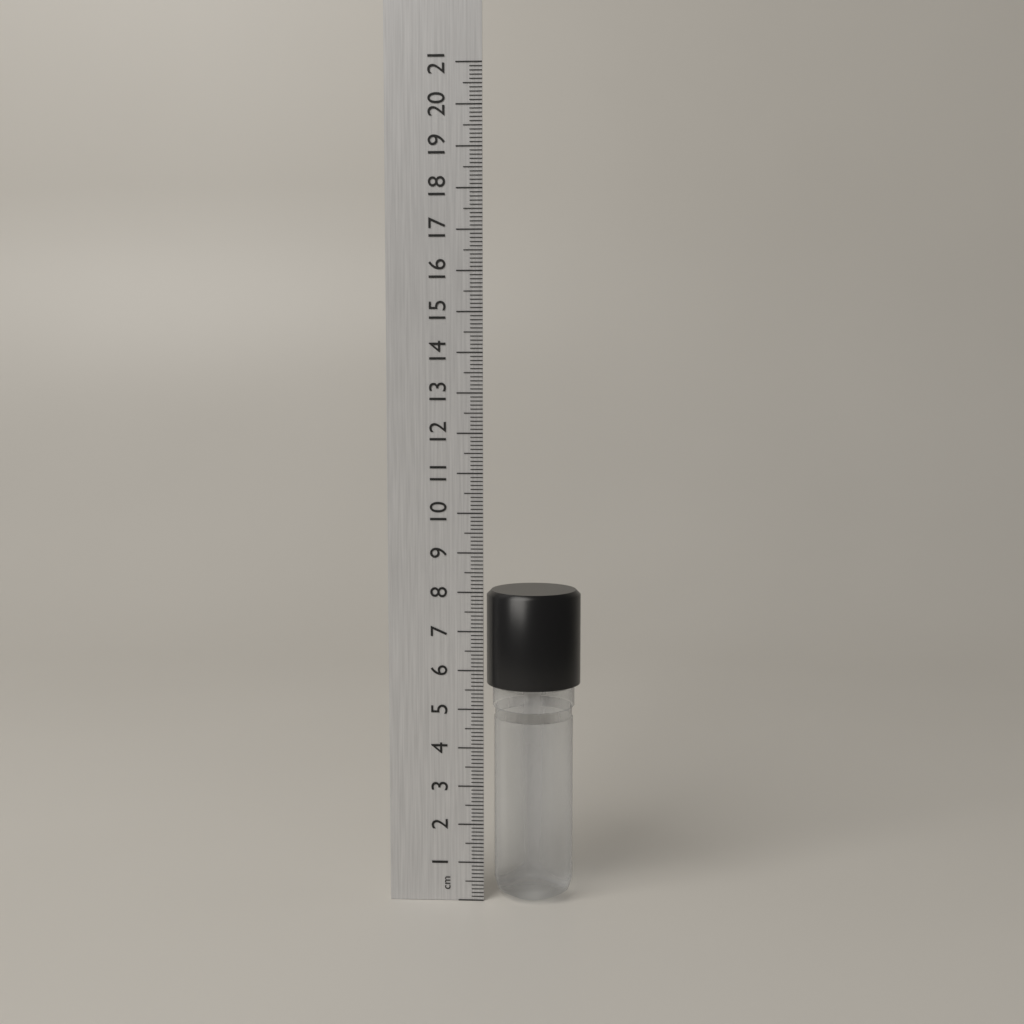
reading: 8.0 cm
